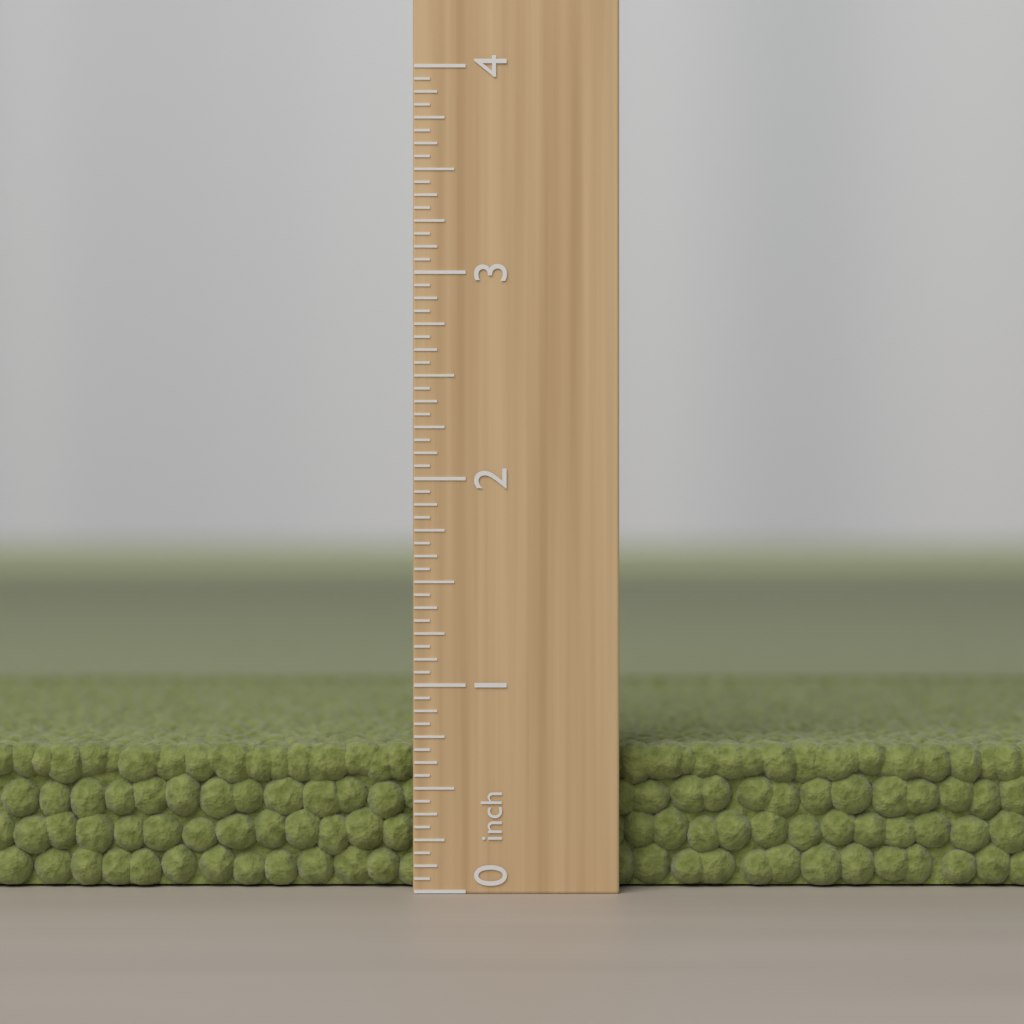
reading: 0.7000 inch
